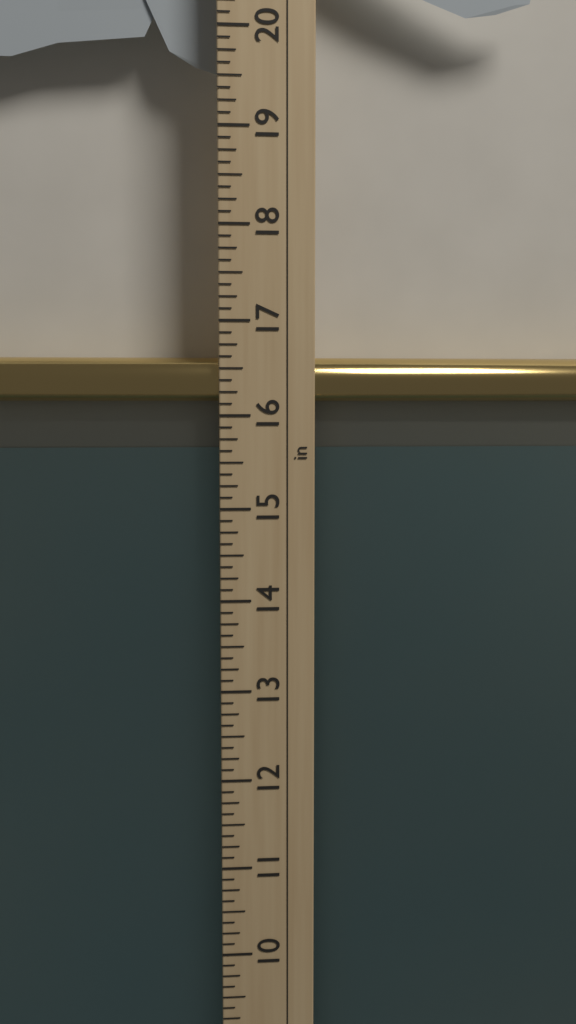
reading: 16.625 in
